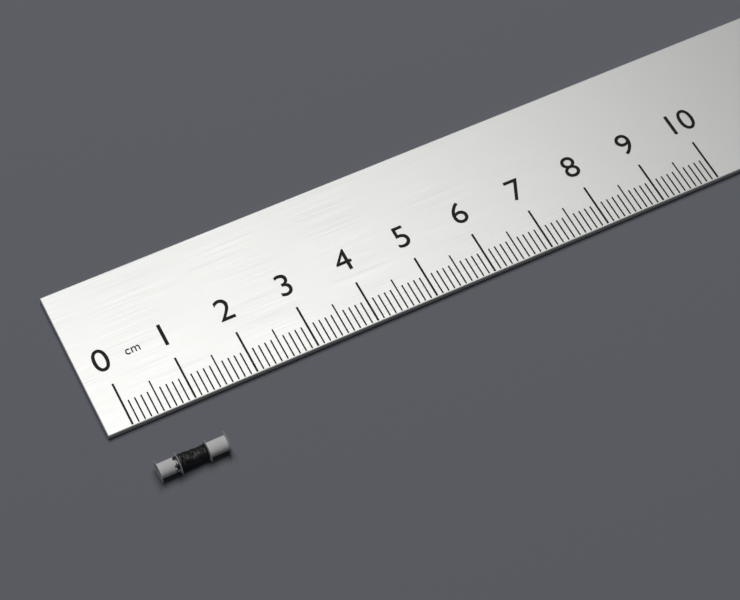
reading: 1.1 cm
